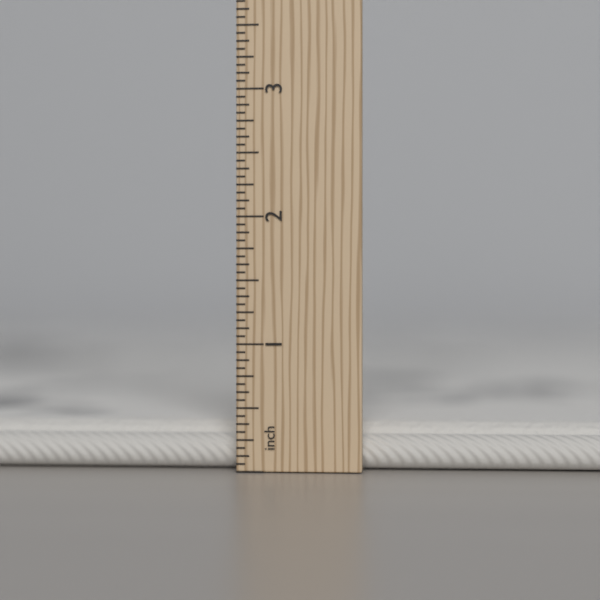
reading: 0.3750 in
